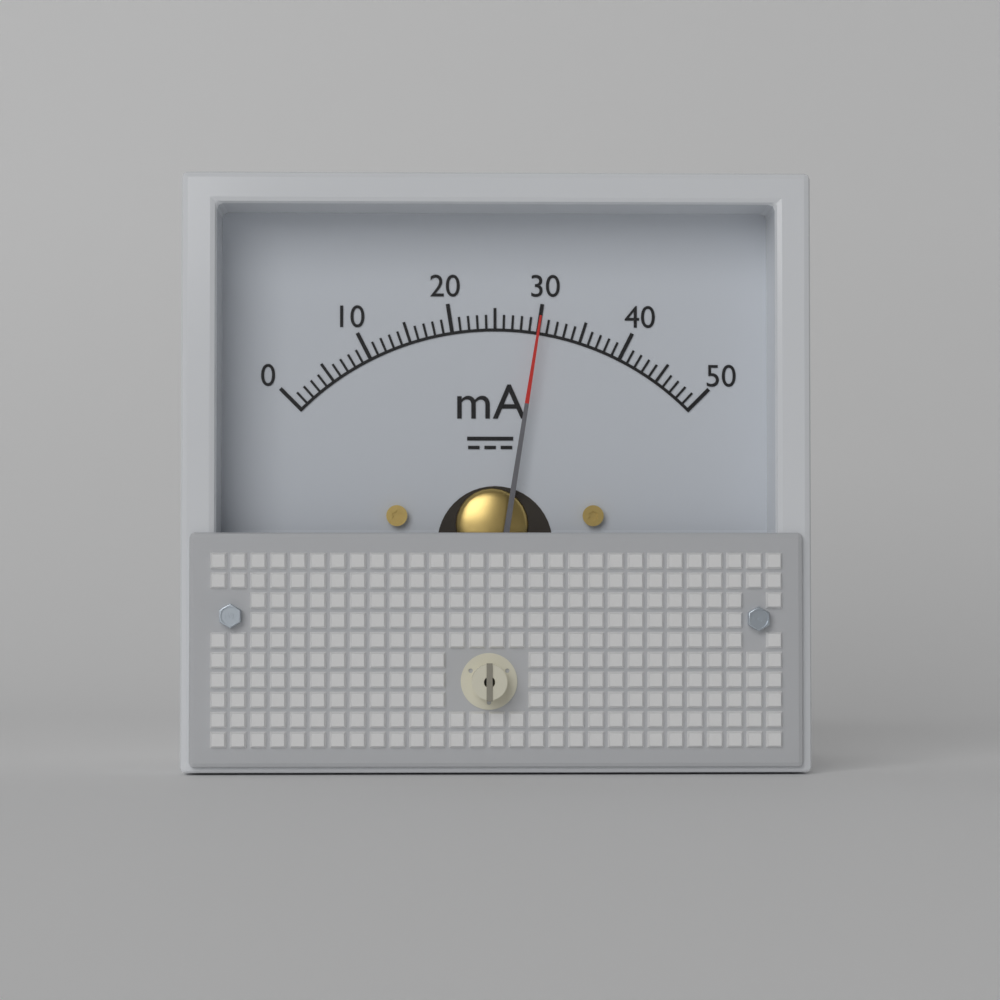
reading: 30 mA
